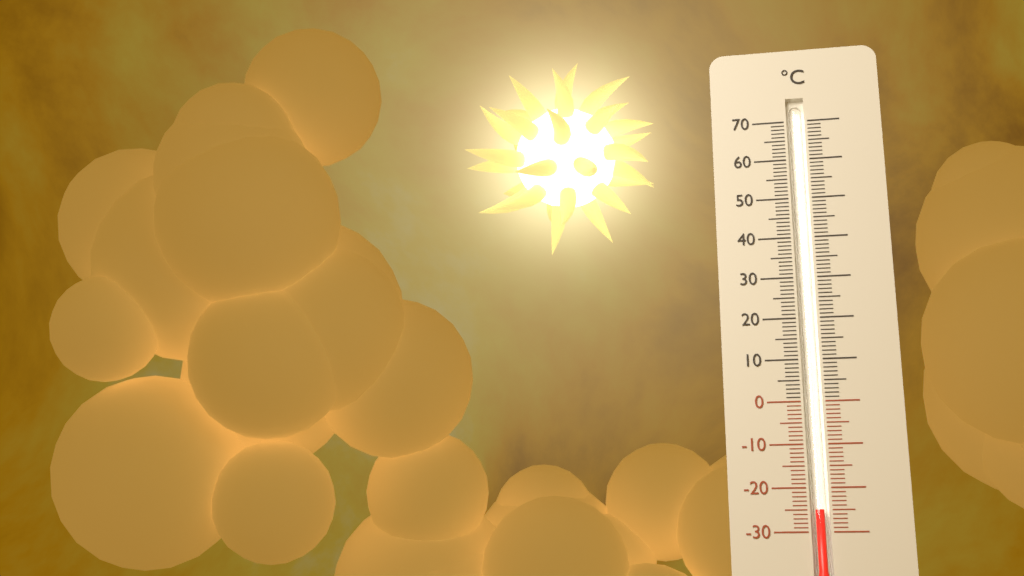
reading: -25 °C
